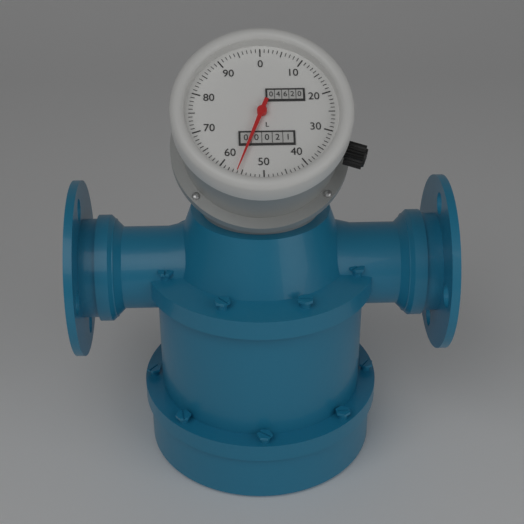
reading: 56 L
